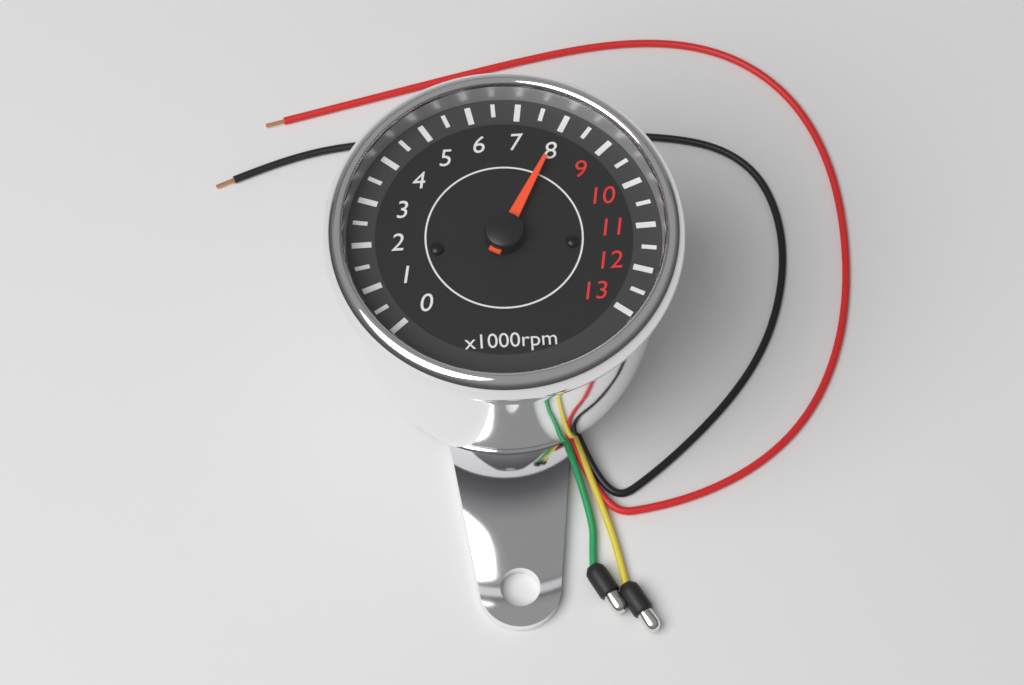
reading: 8000 rpm
